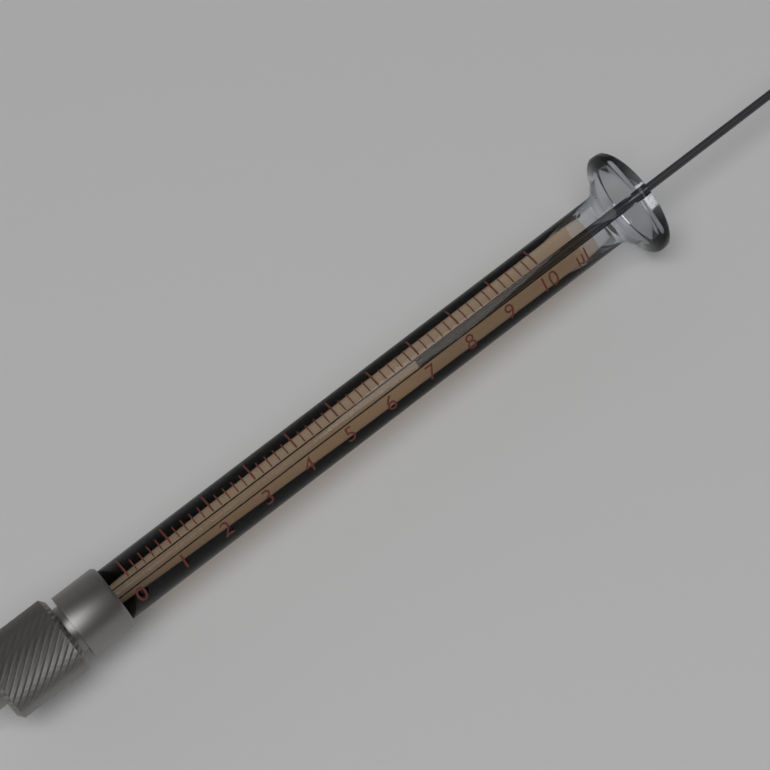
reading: 7.0 µl
